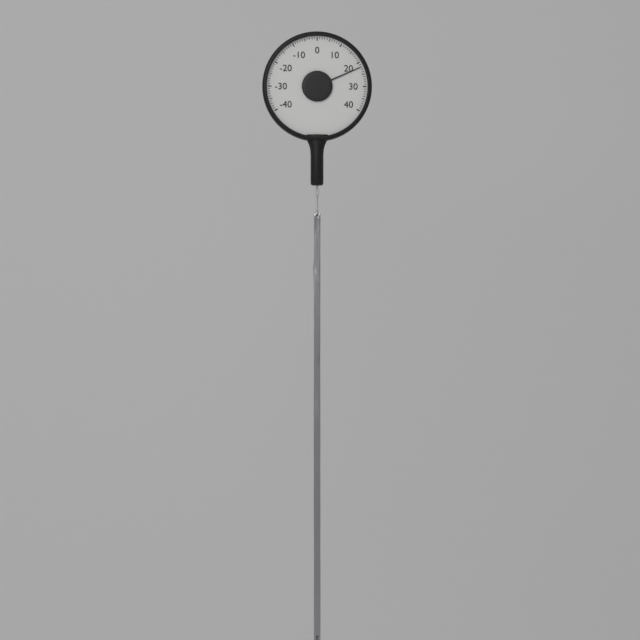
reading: 22 (no unit)
